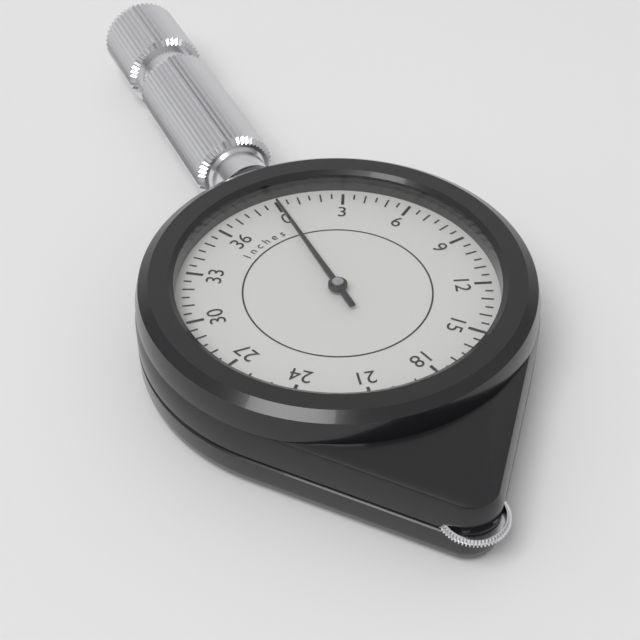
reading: 0.0 inches
